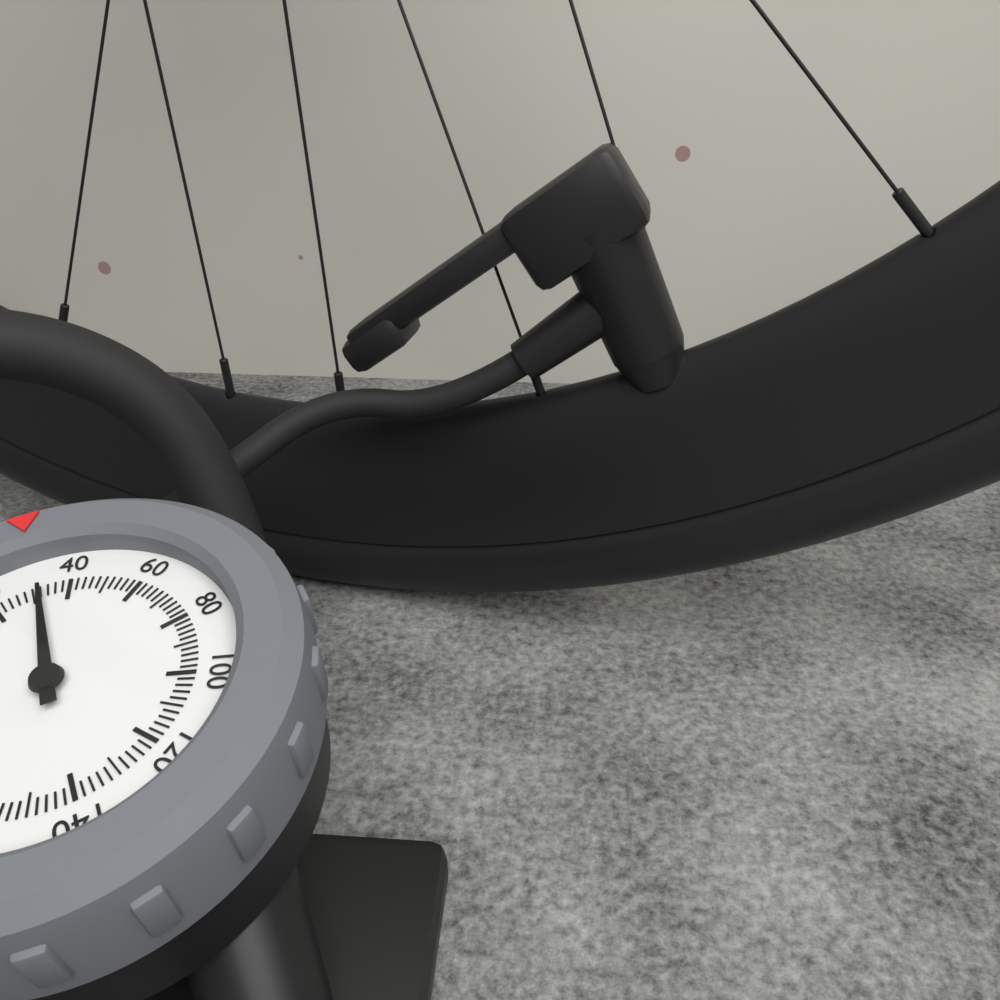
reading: 32 psi
